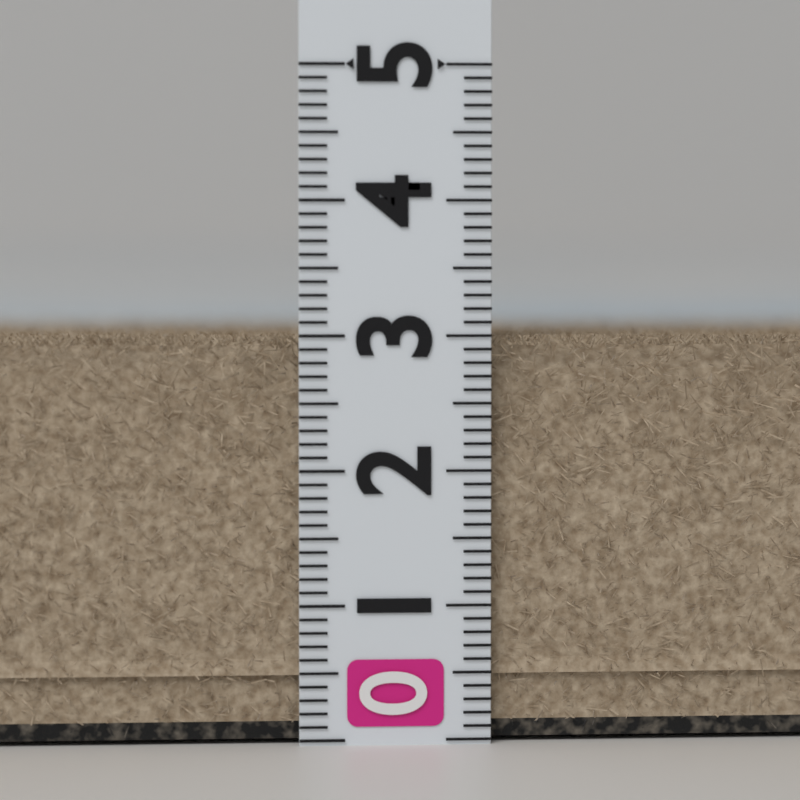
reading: 3.0 (no unit)
